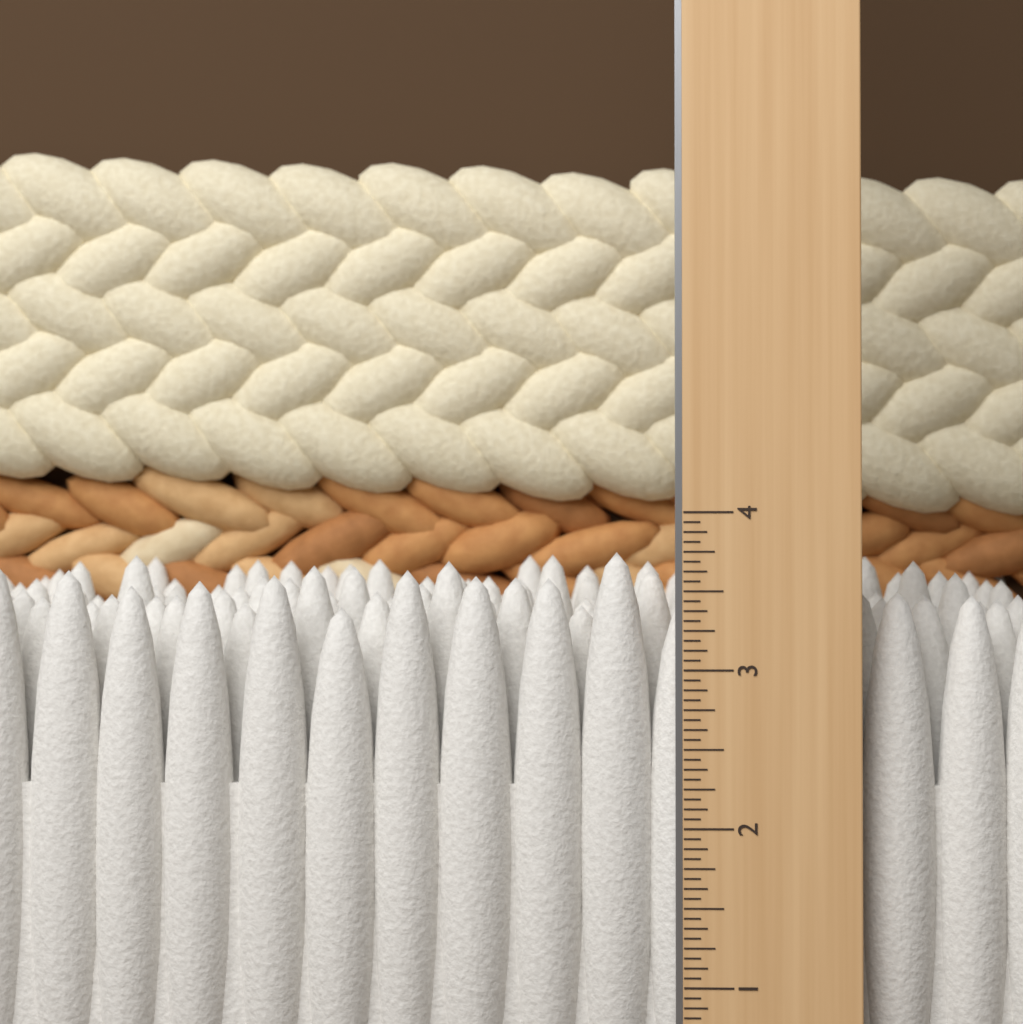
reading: 3.7500 in
